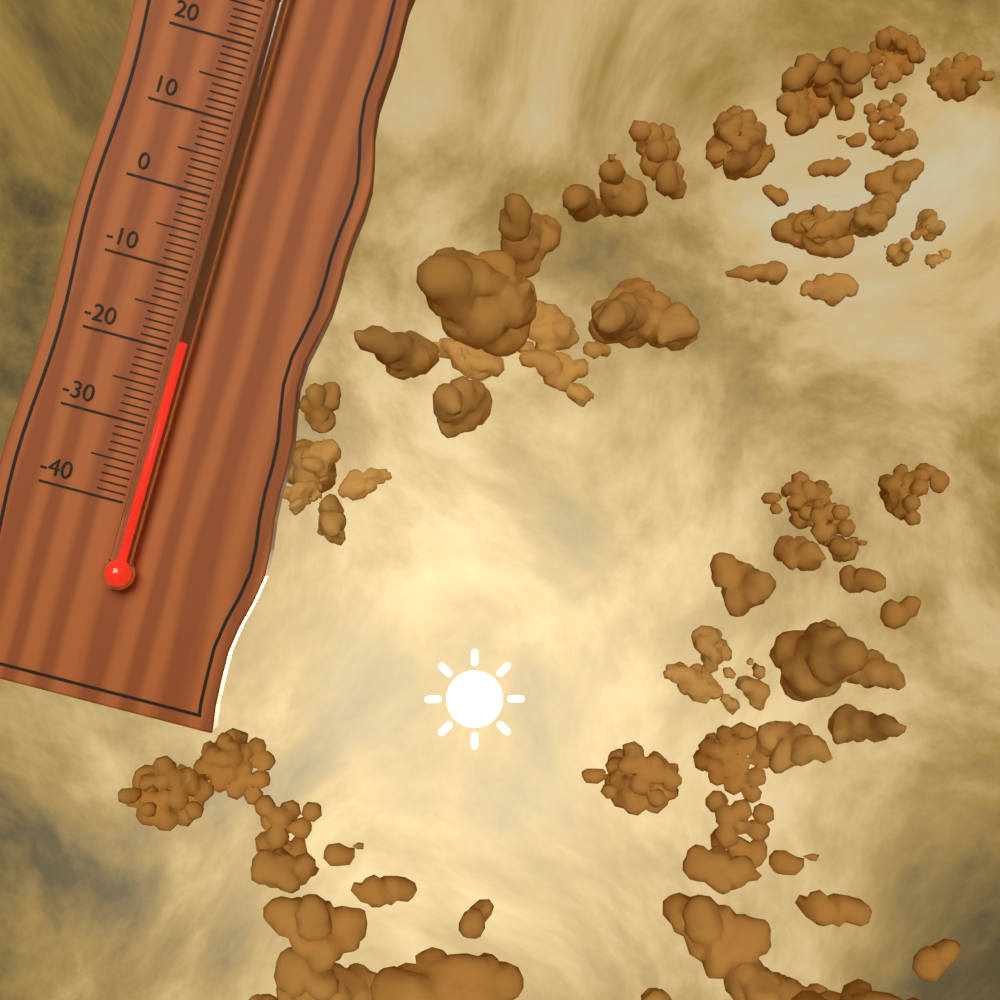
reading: -19 °C
